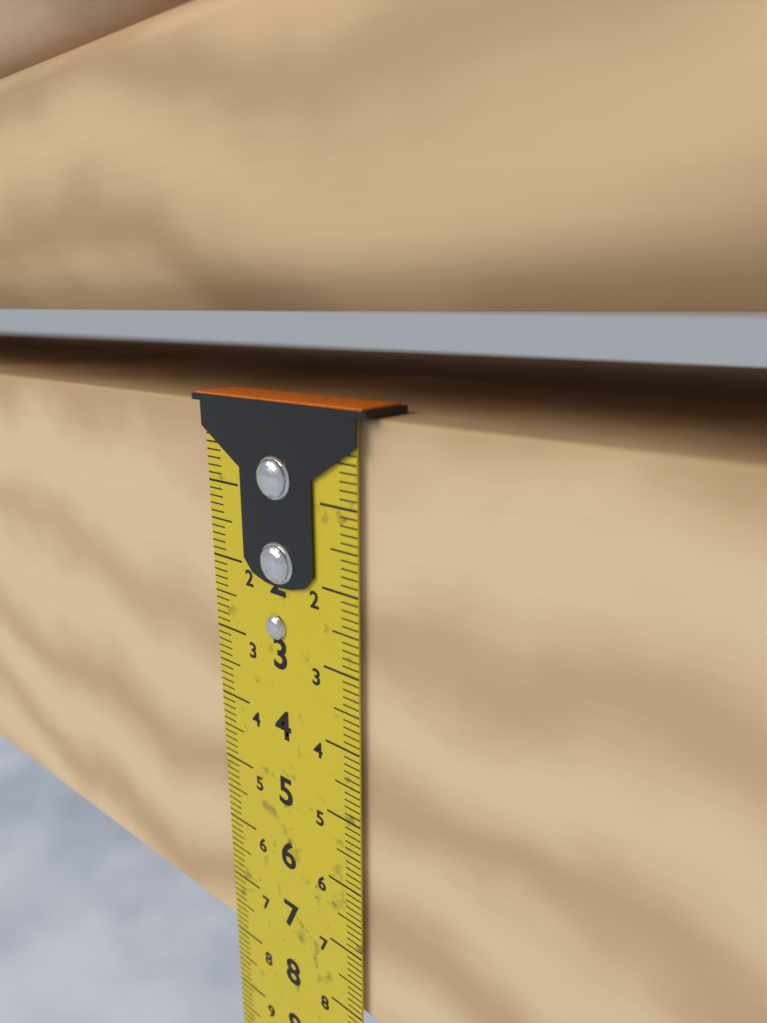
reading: 8.0 cm
